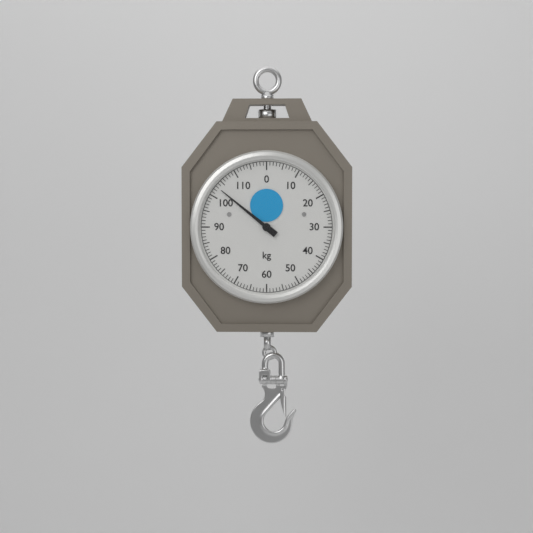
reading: 103 kg
